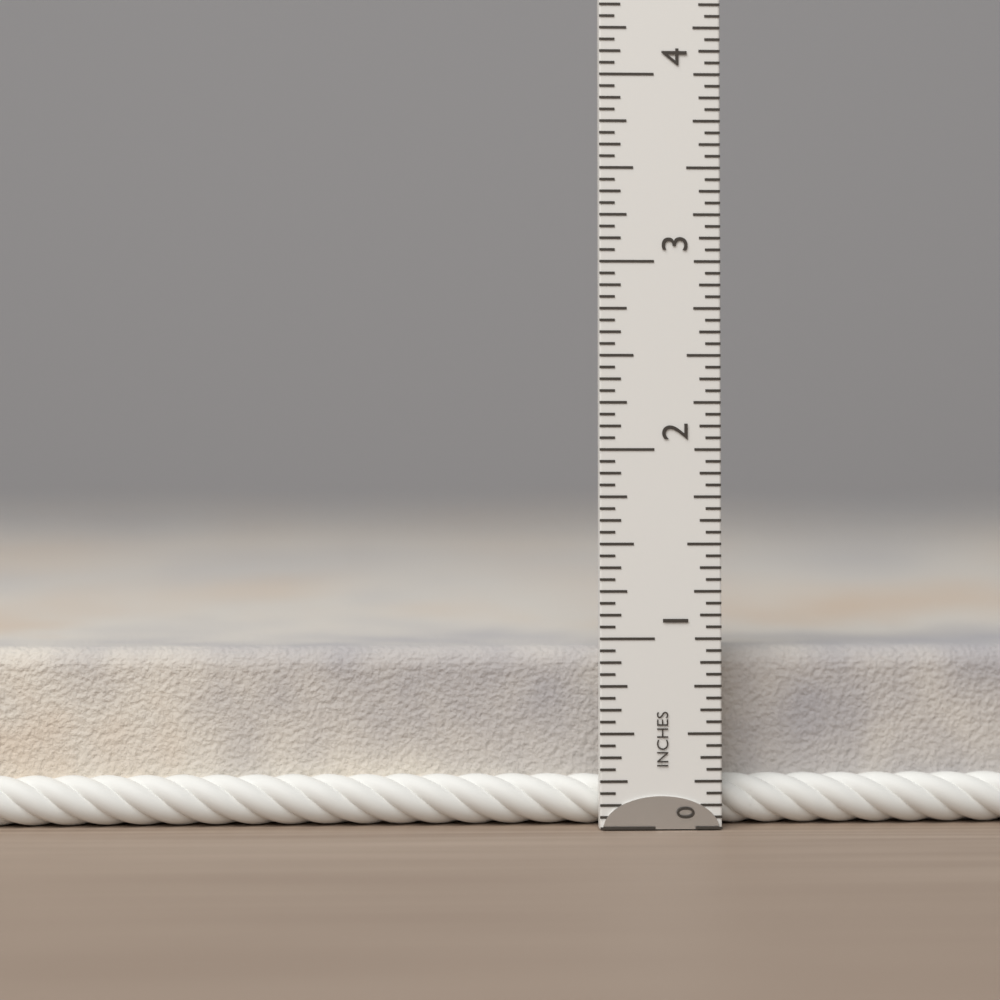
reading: 0.9375 in
